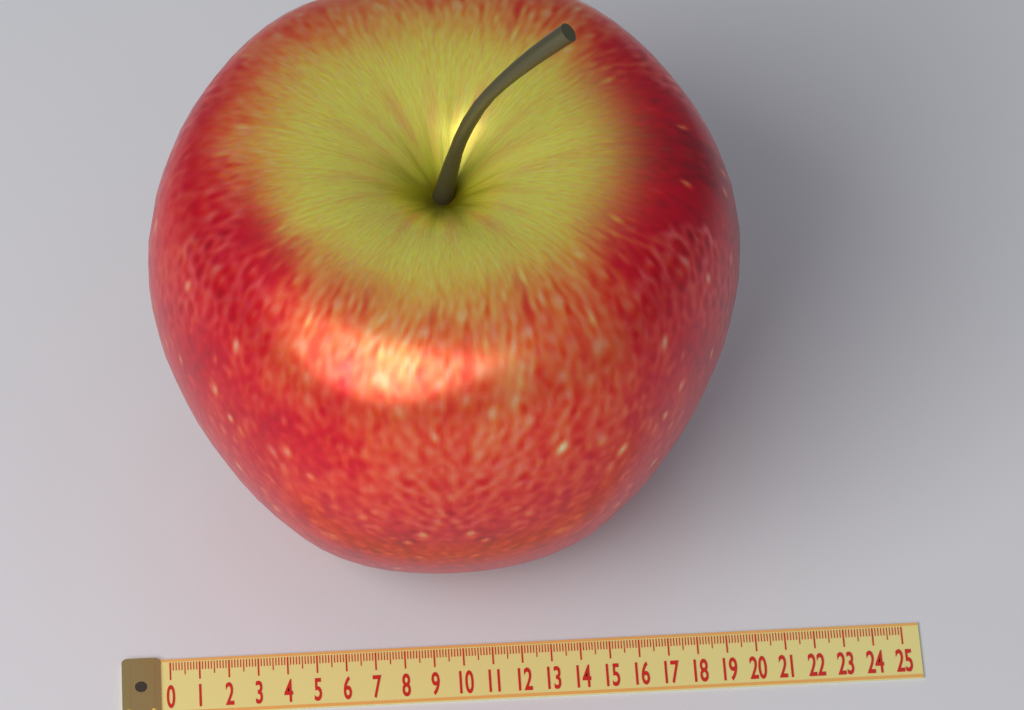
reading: 19.8 (no unit)
